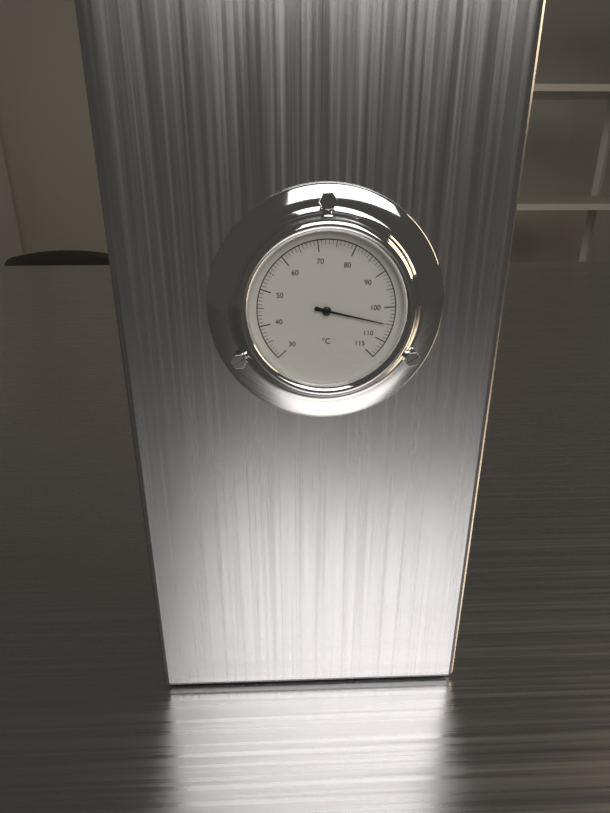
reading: 105 °C
